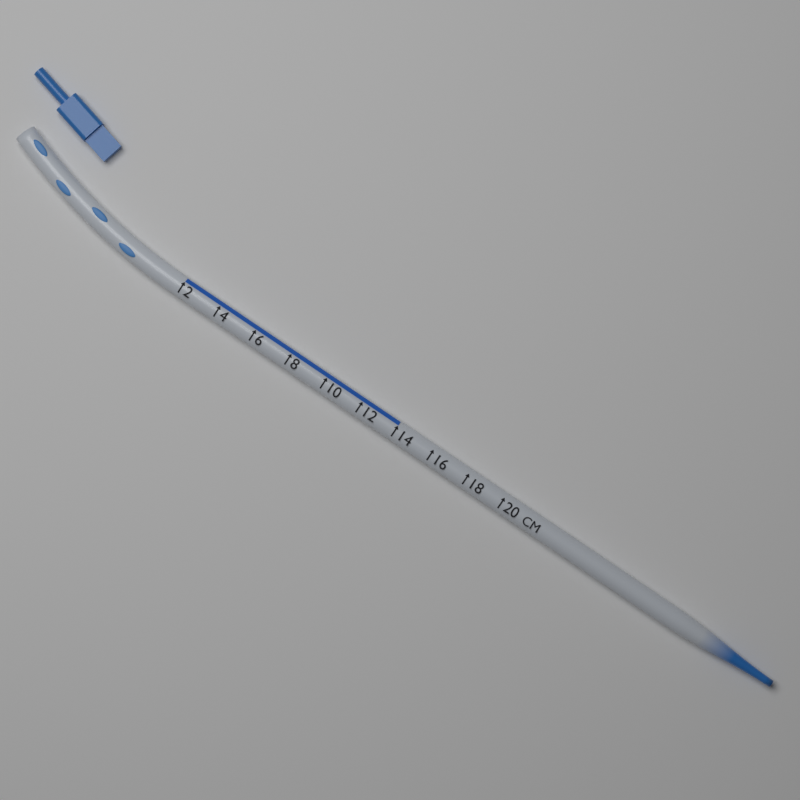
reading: 14 cm
